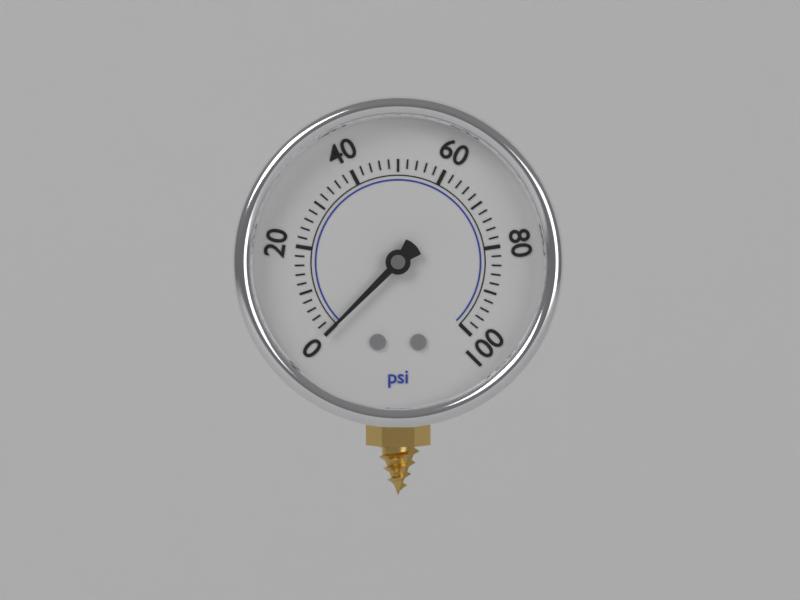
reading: 0 psi
